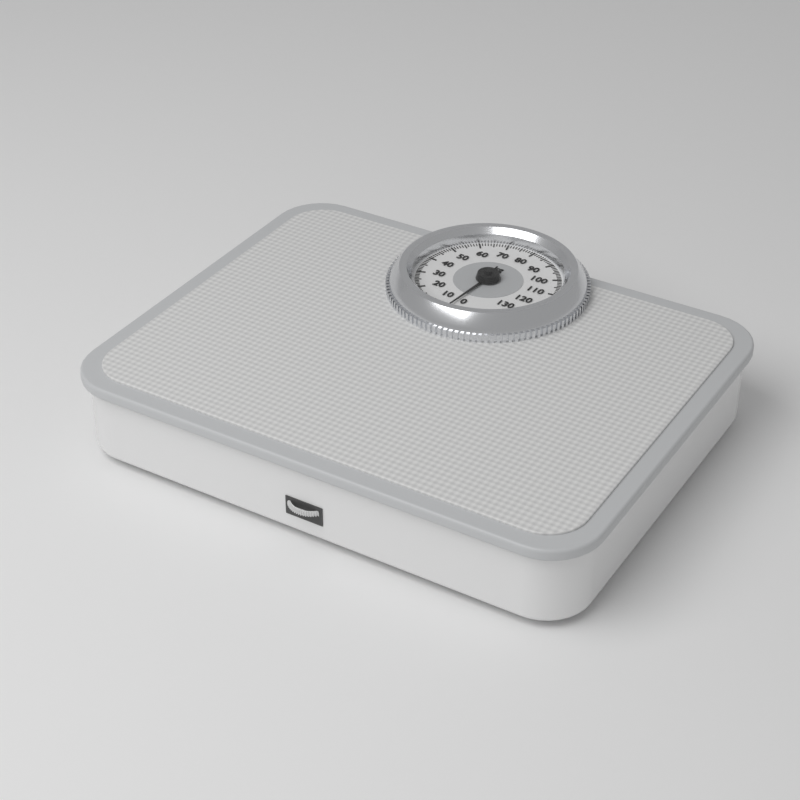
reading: 3 kg
